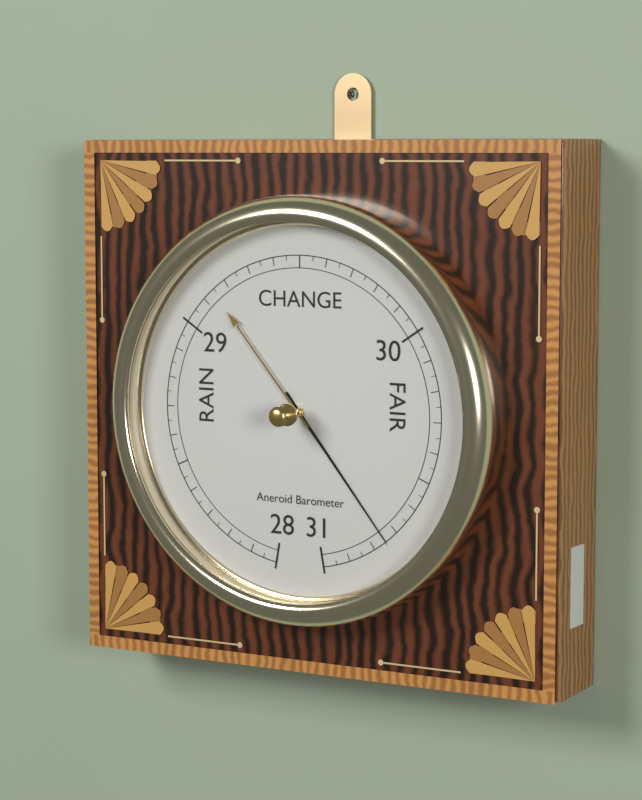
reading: 30.75 inHg
